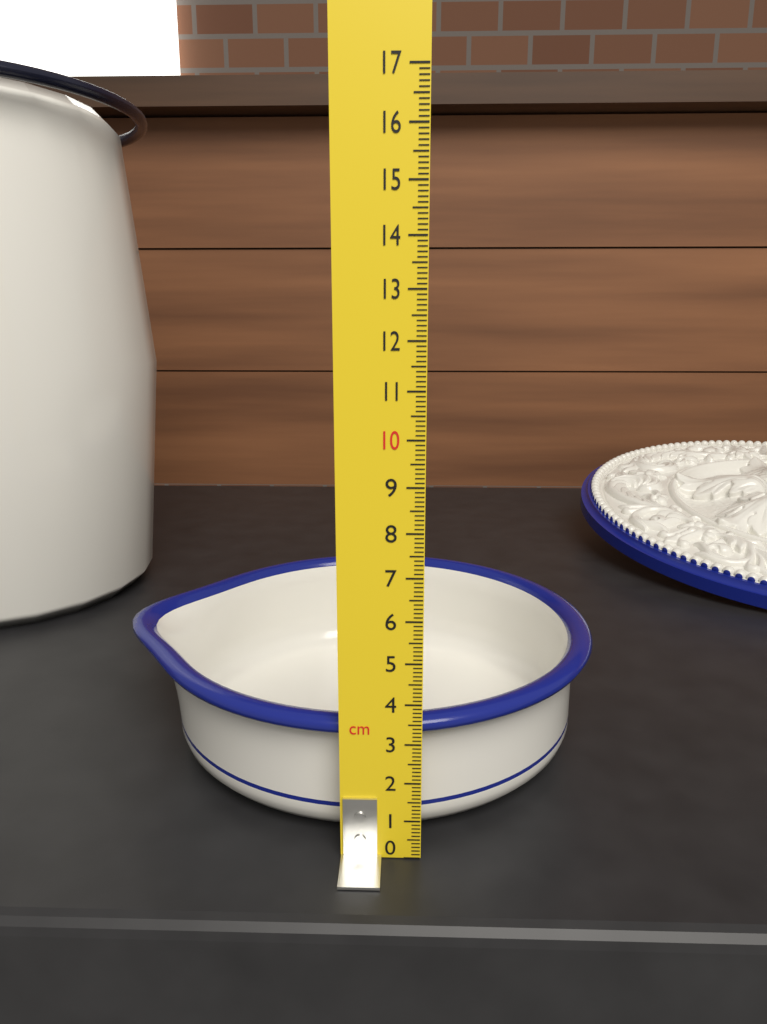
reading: 3.5 cm
